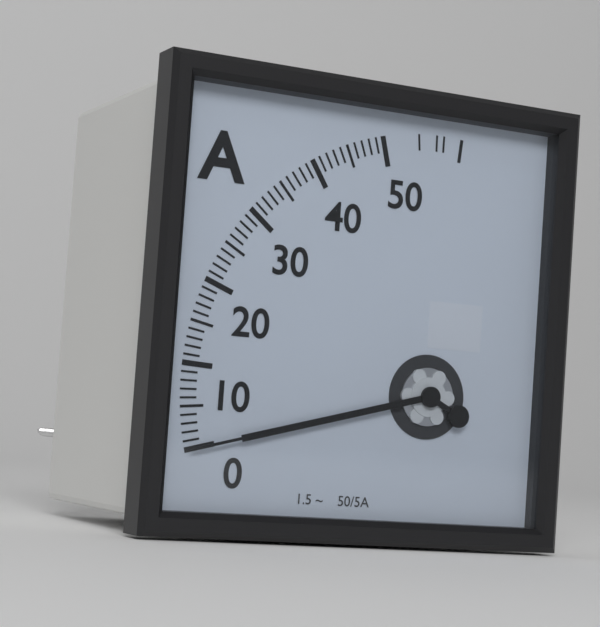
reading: 0 A
